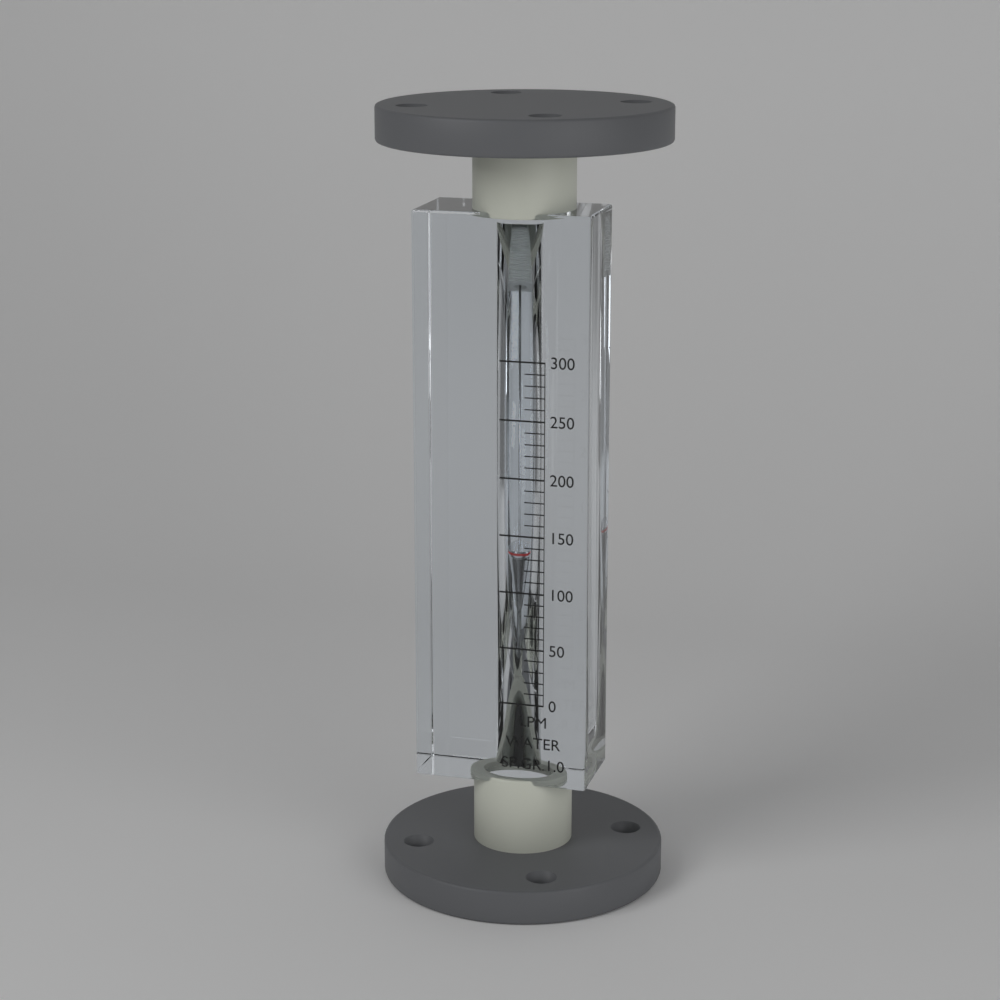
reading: 130 LPM
